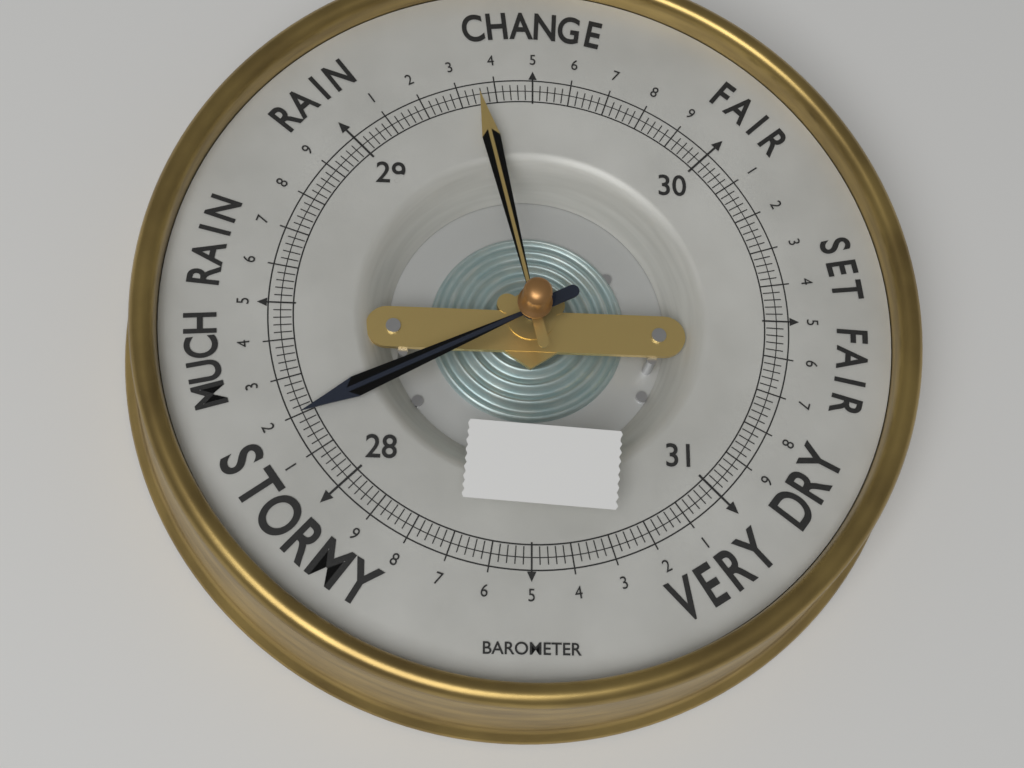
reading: 28.20 (no unit)
